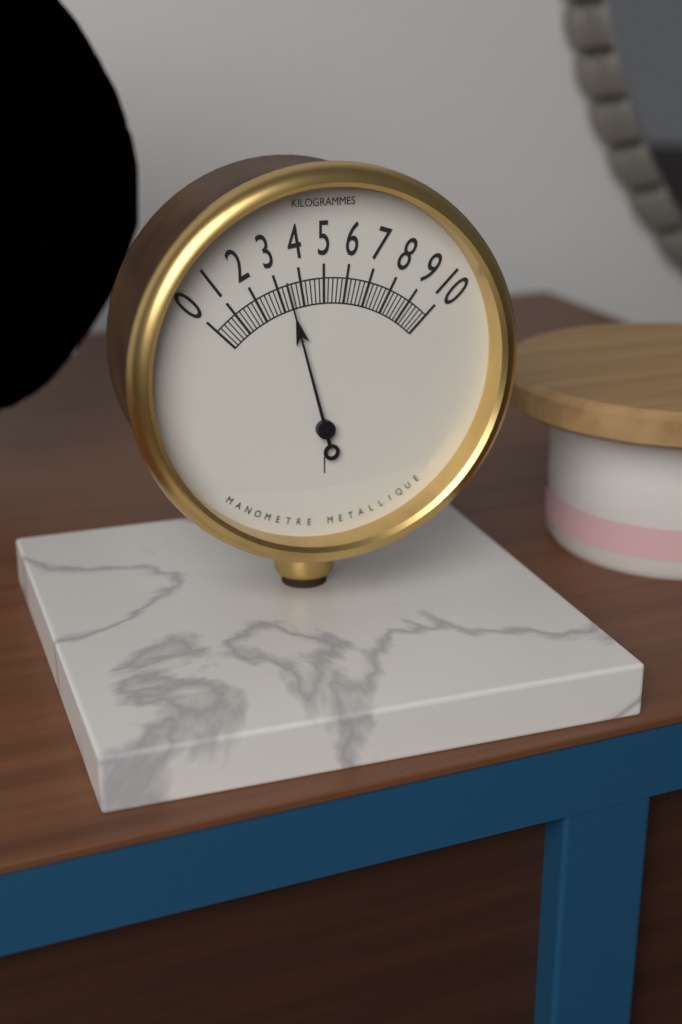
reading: 3.4 kg
